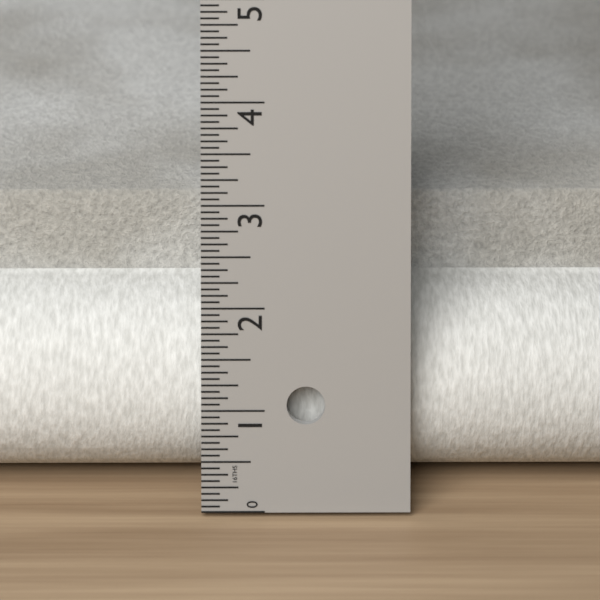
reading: 2.5000 in
